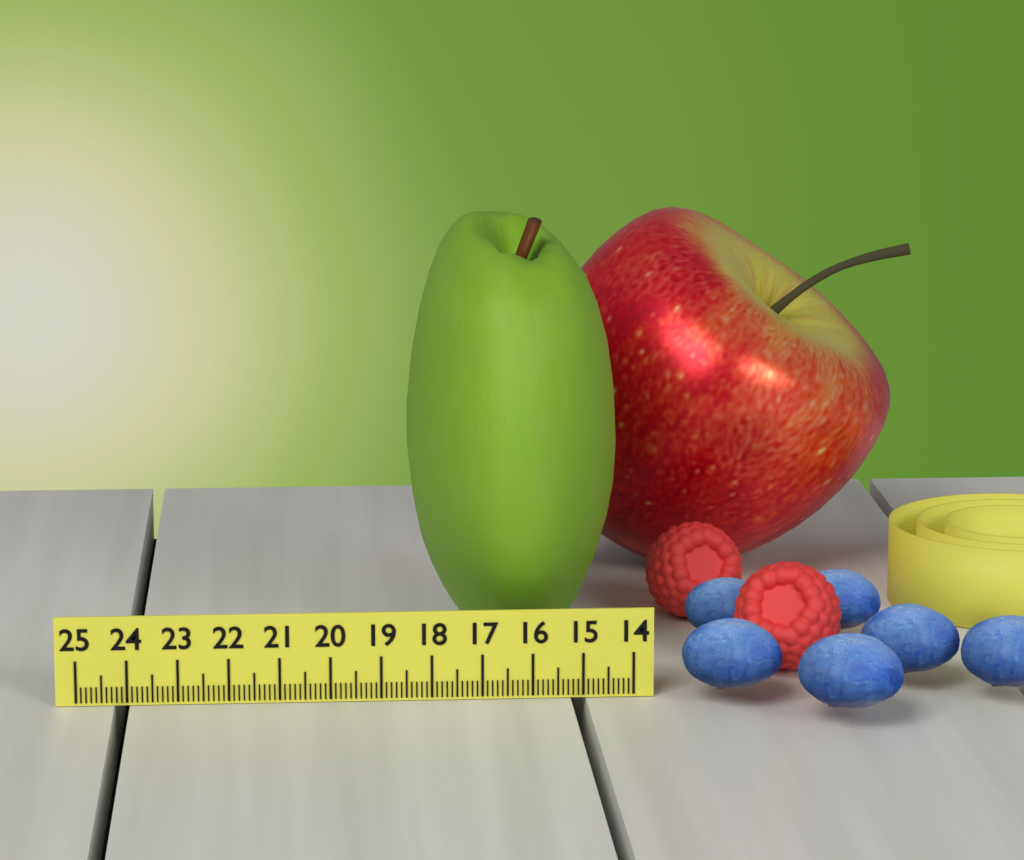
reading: 18.3 (no unit)
